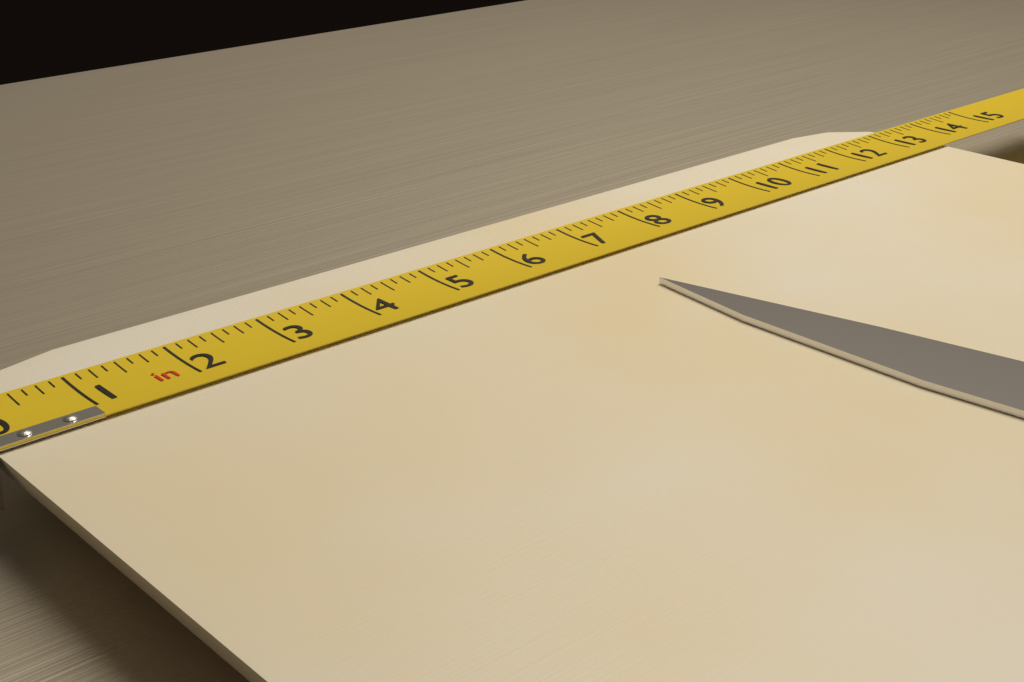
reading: 13.500 in
